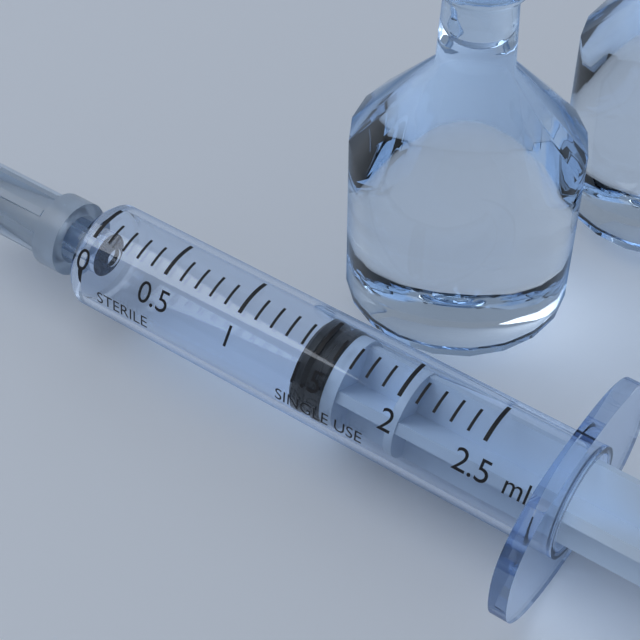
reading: 1.4 ml
